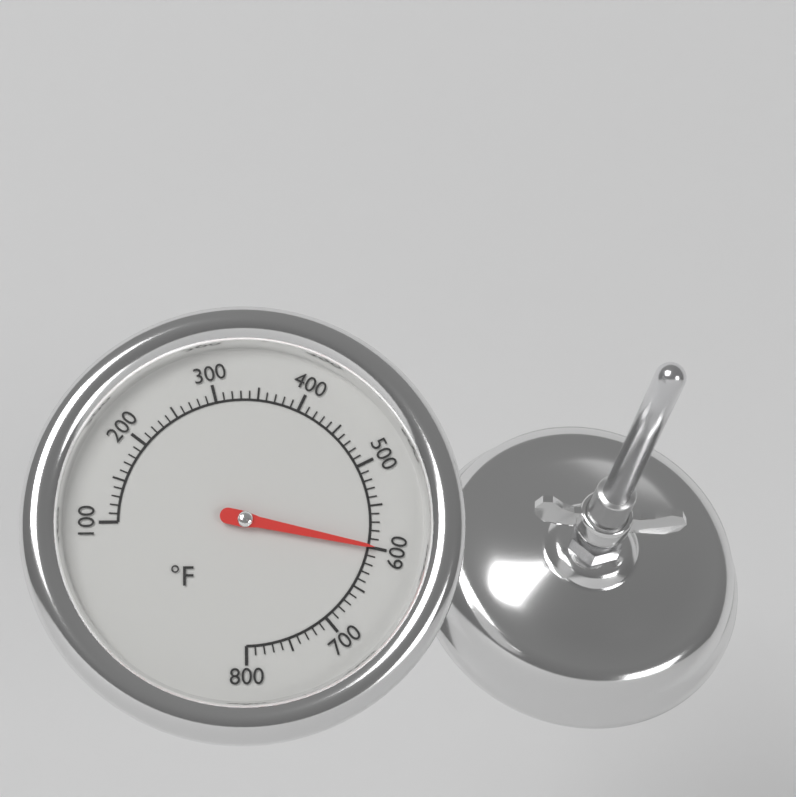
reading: 600 °F
